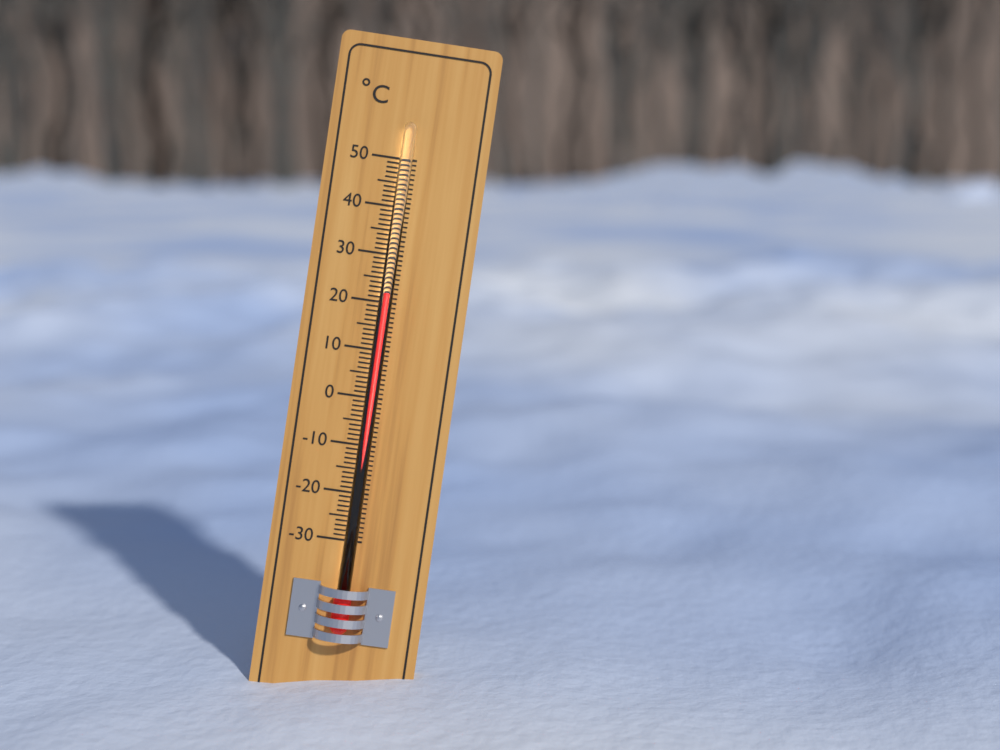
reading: 22 °C
